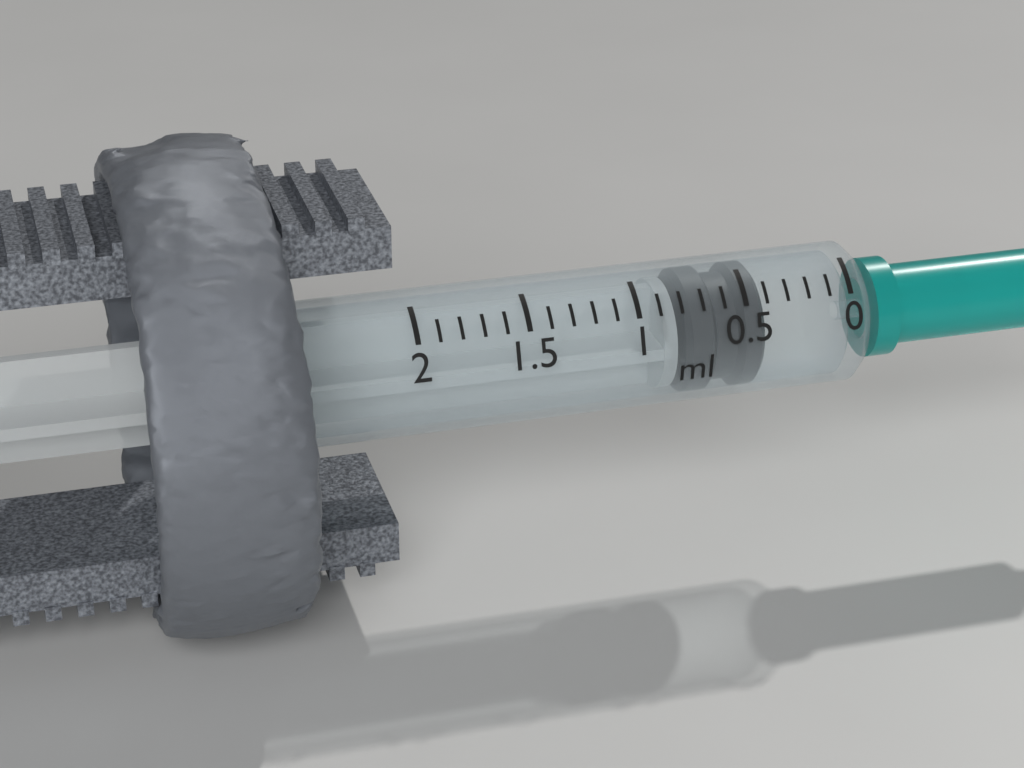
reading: 0.4 ml
